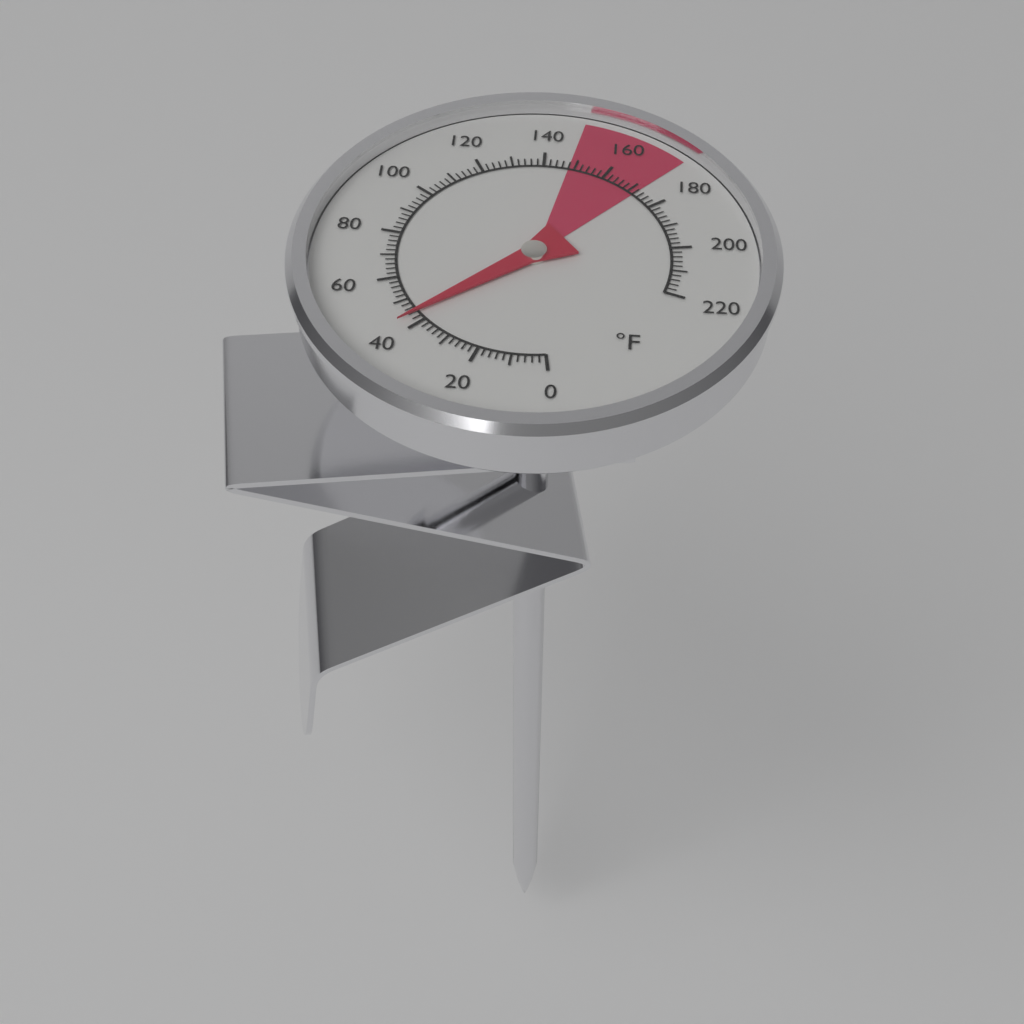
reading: 44 °F
